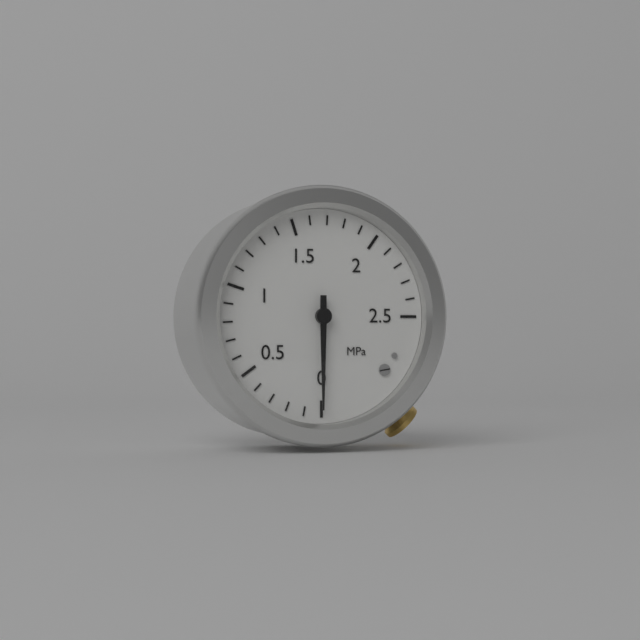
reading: 0.0 MPa
